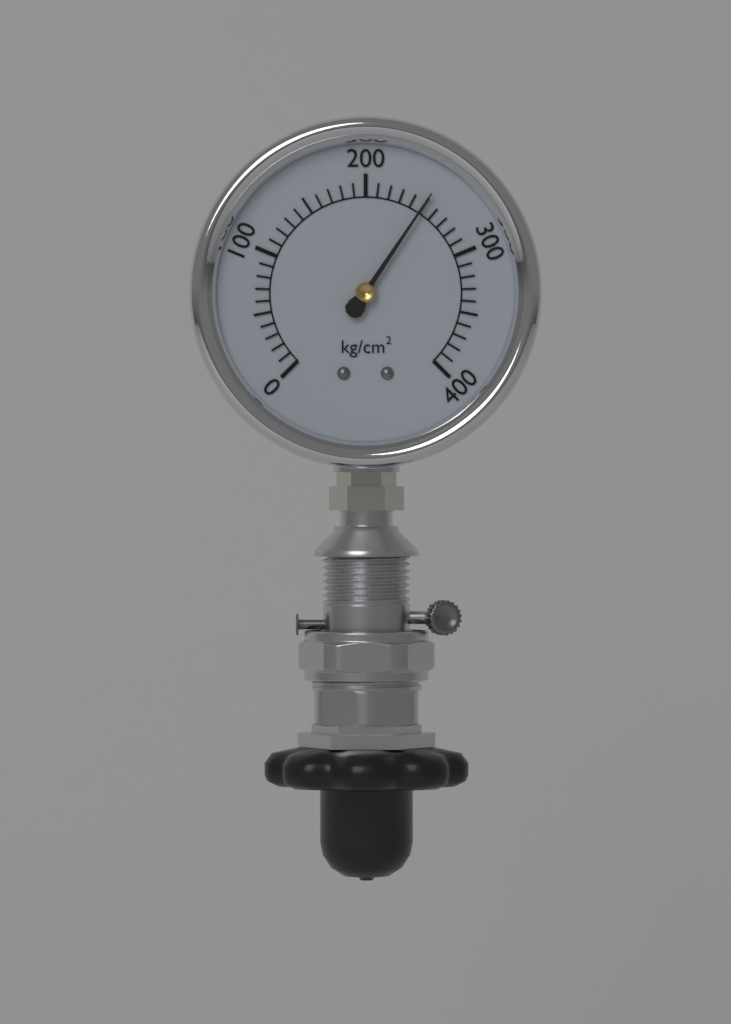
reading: 250 kg/cm²
